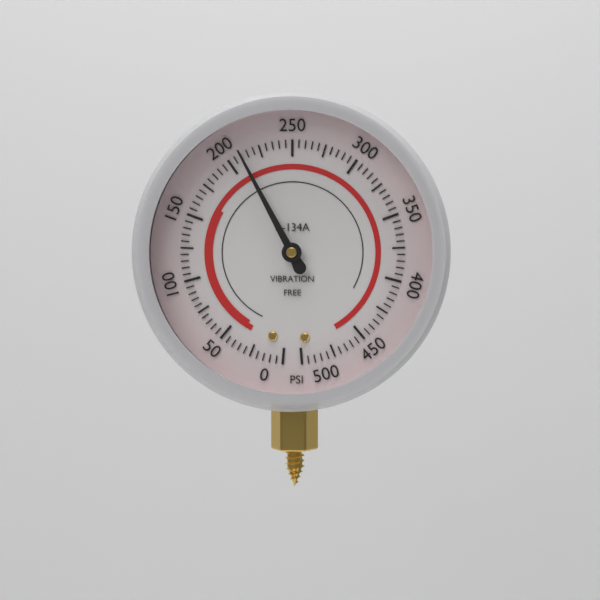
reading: 210 psi
